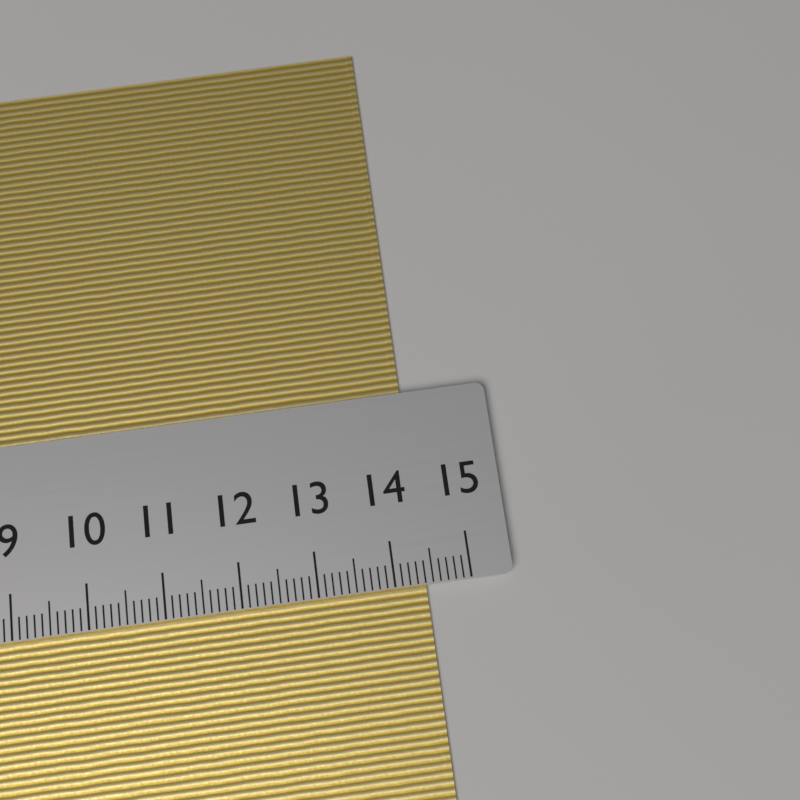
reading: 14.4 cm
